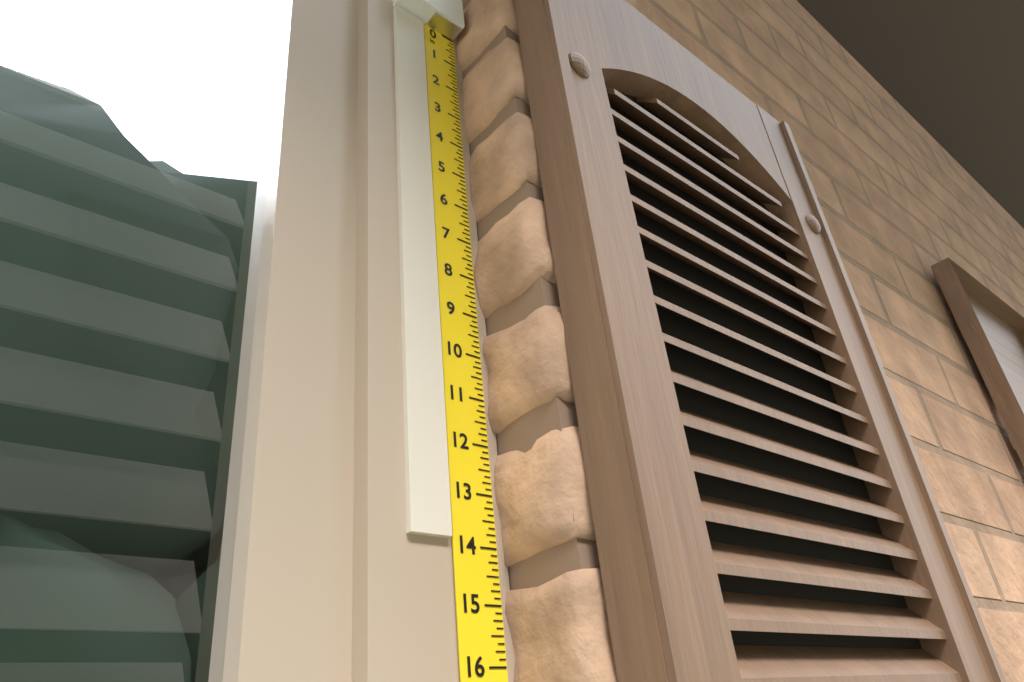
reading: 13.875 in
